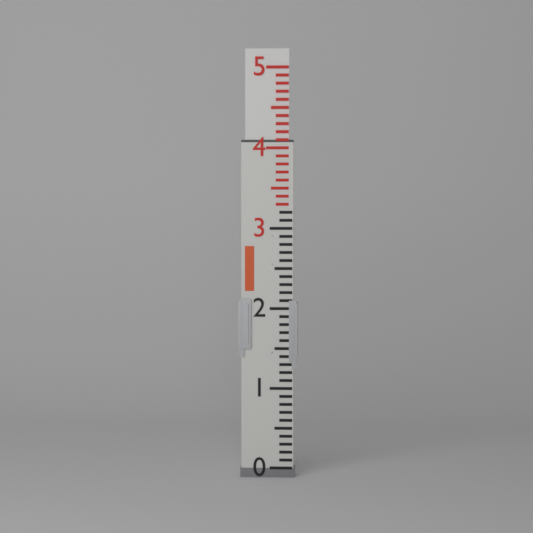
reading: 4.1 (no unit)
